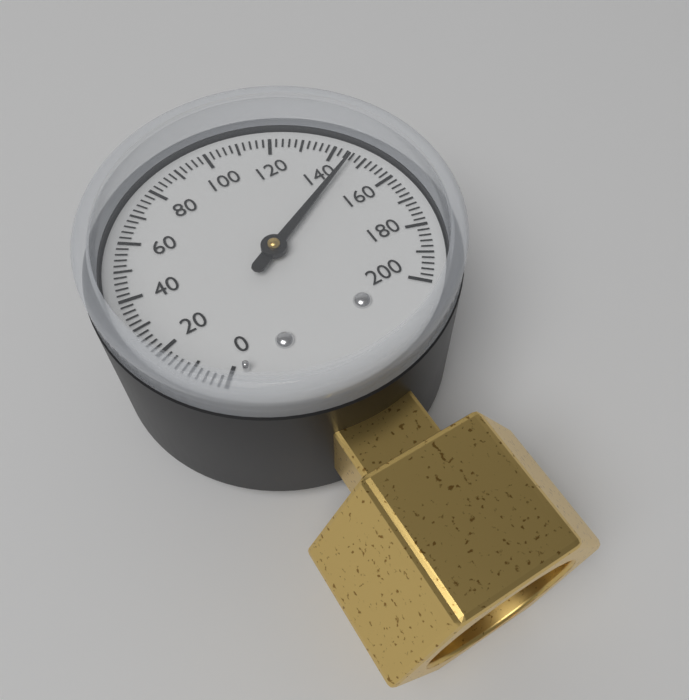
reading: 146 (no unit)
